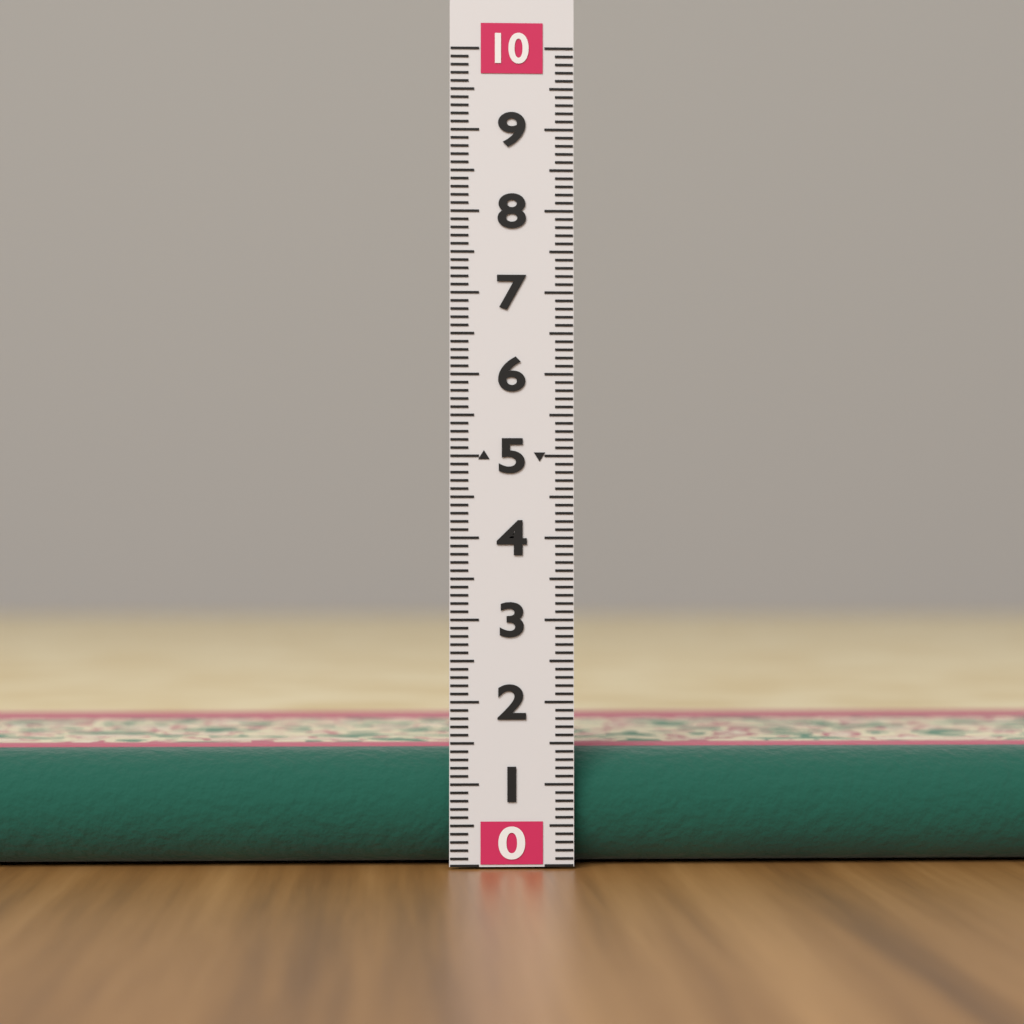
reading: 1.4 (no unit)
